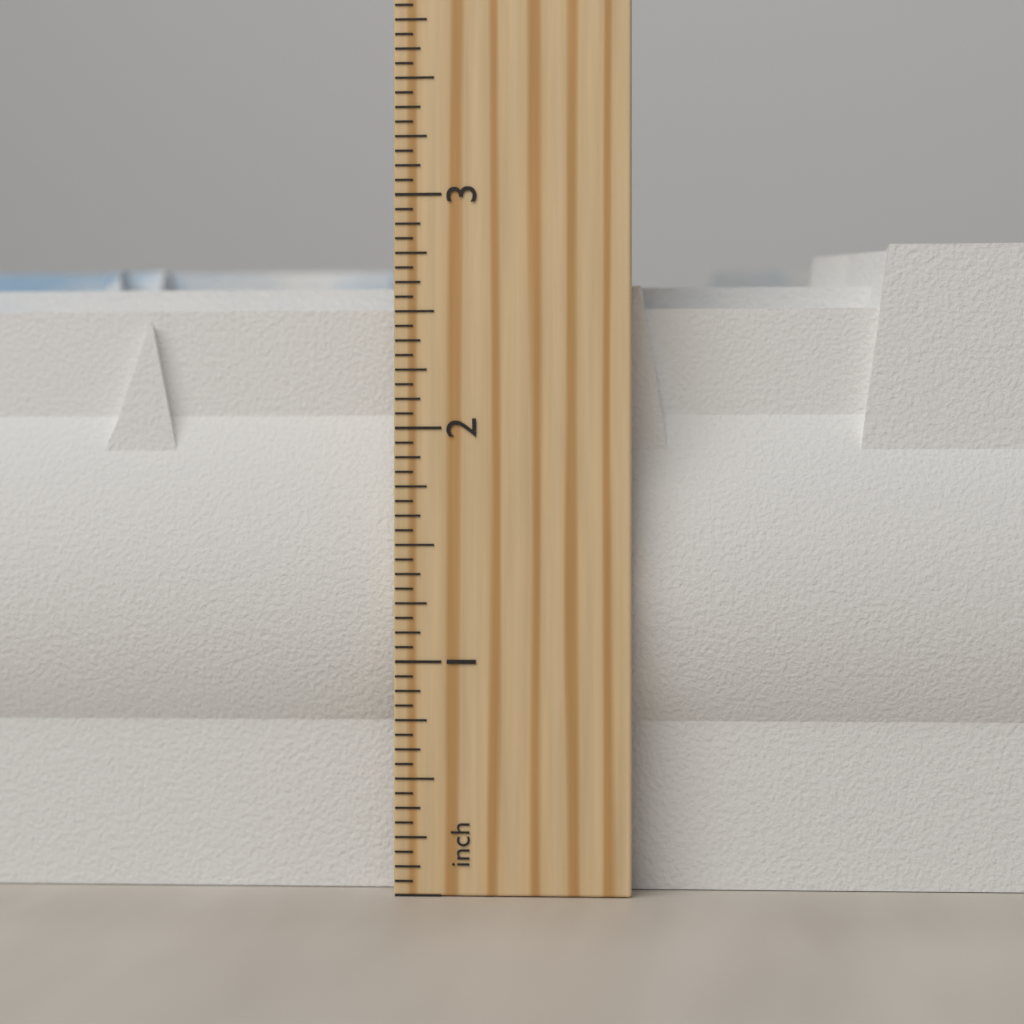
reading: 2.8125 inch
